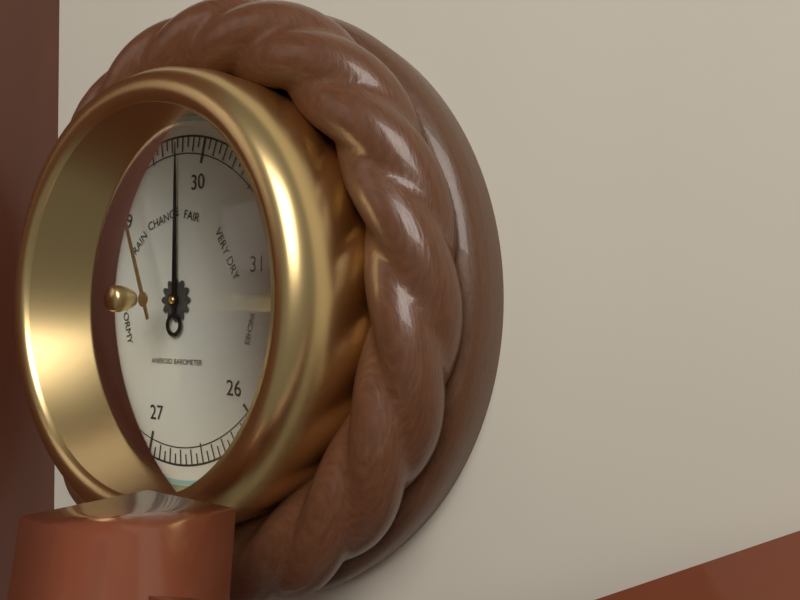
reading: 29.75 inHg
